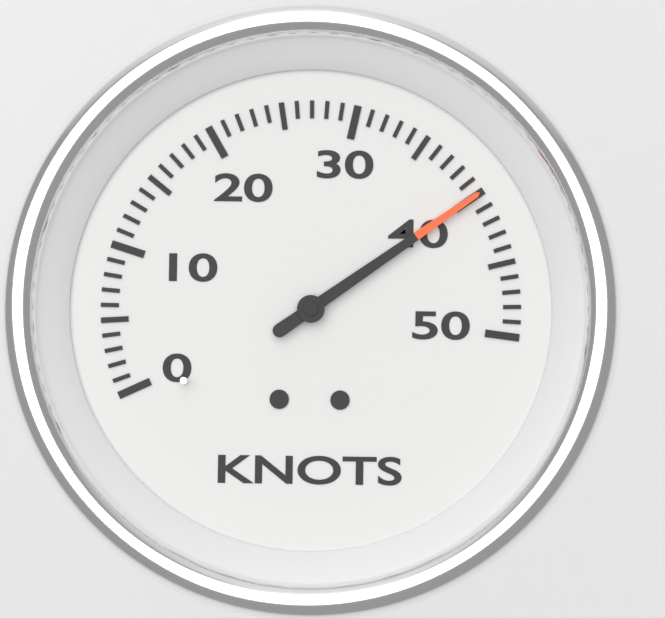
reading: 40 knots
